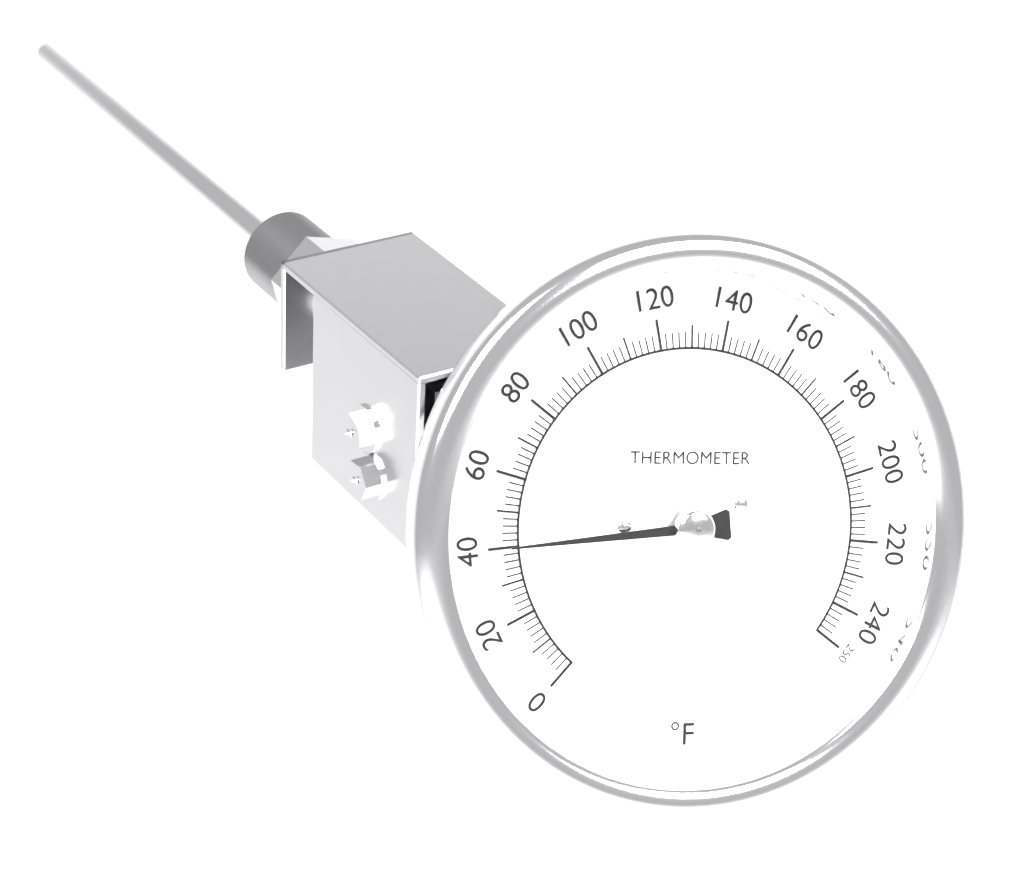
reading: 40 °F
